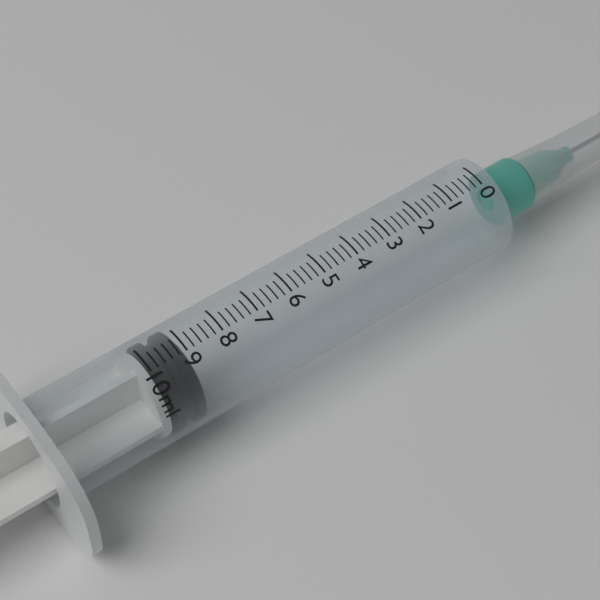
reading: 9.0 ml
